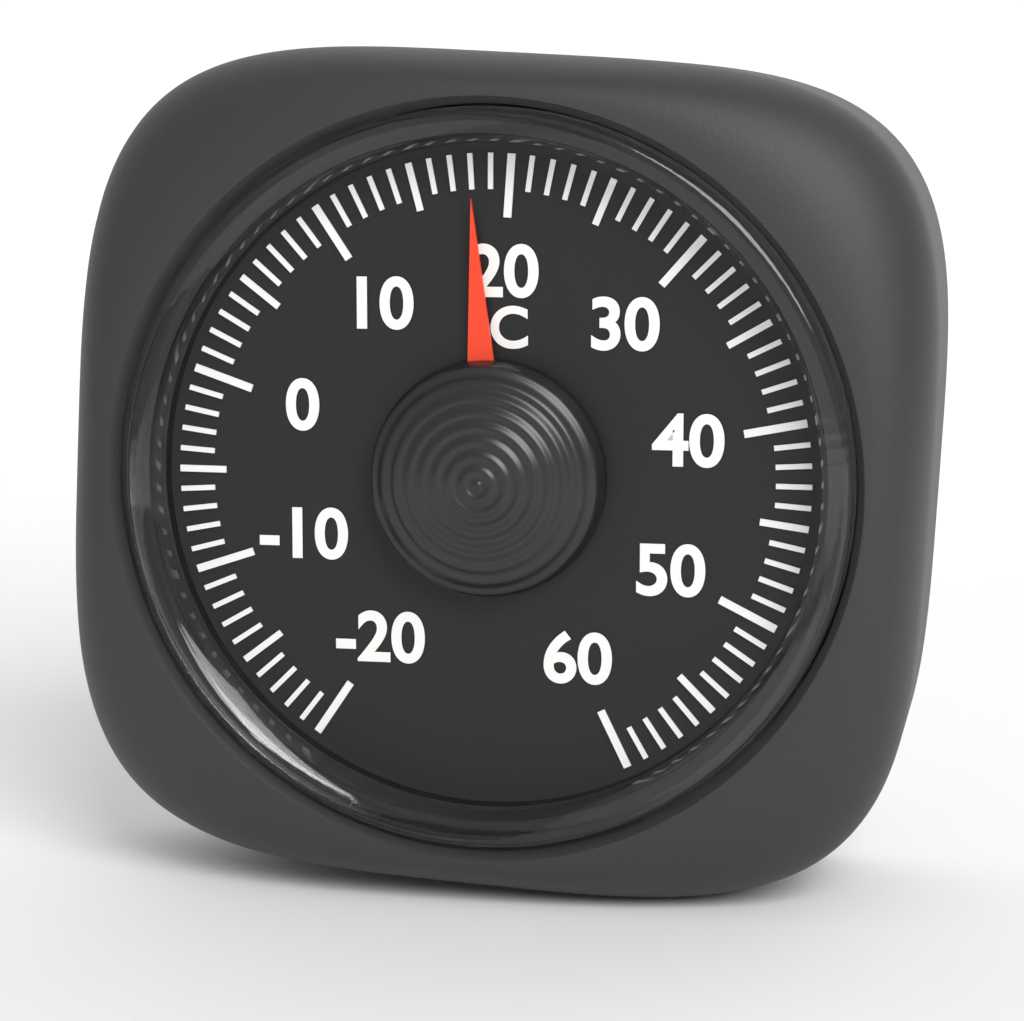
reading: 18 °C
